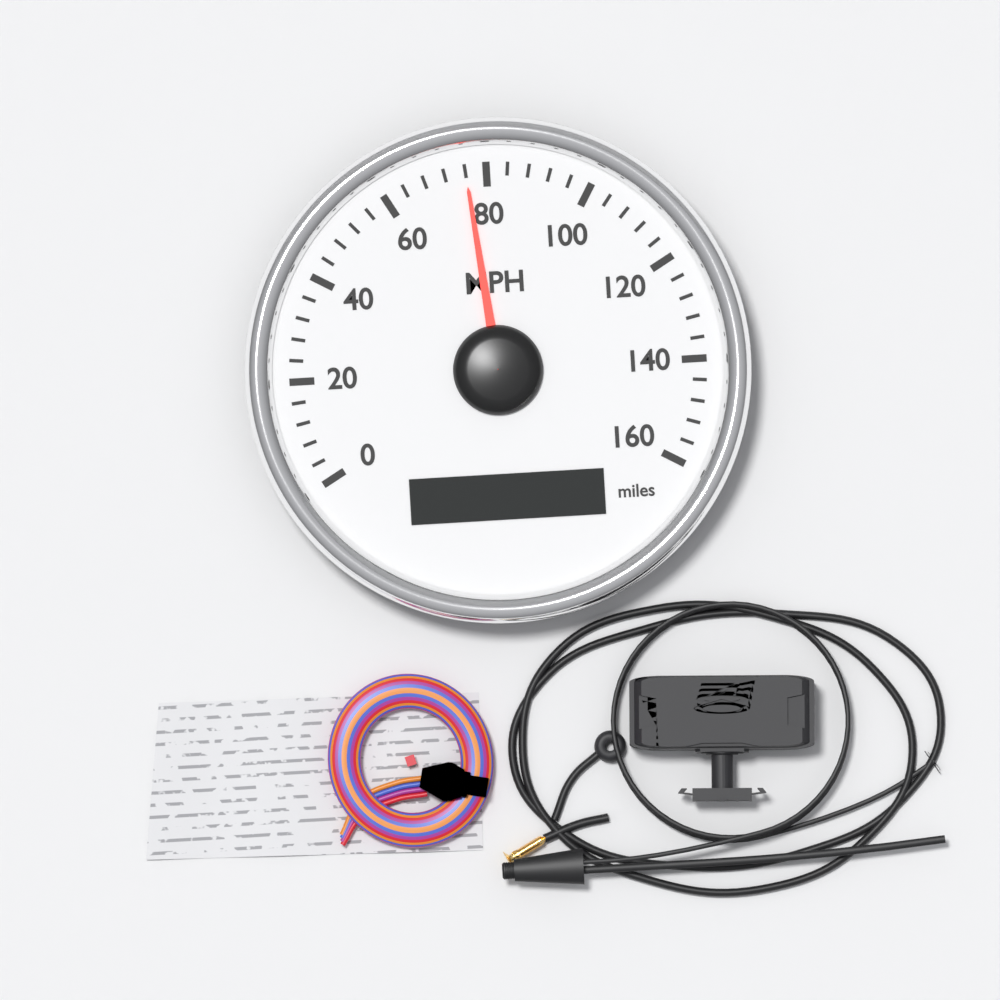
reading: 76 MPH
